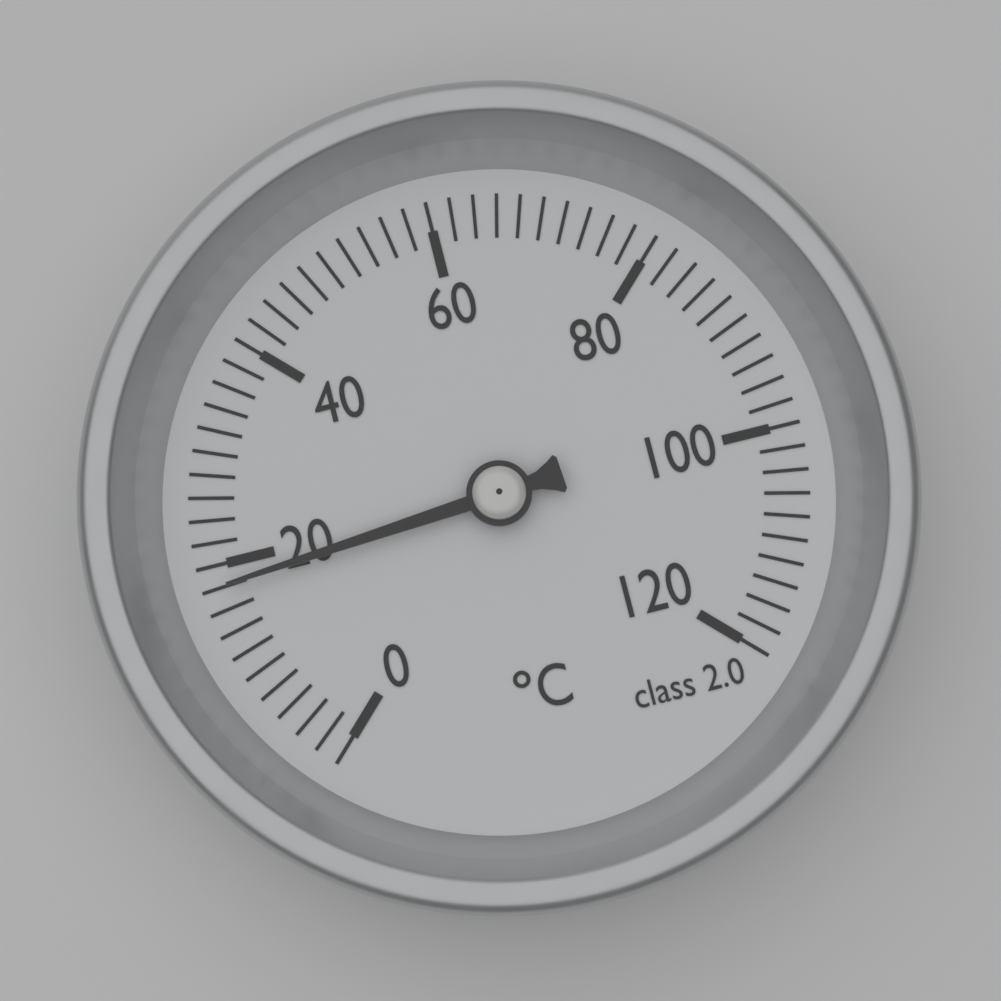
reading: 18 °C
